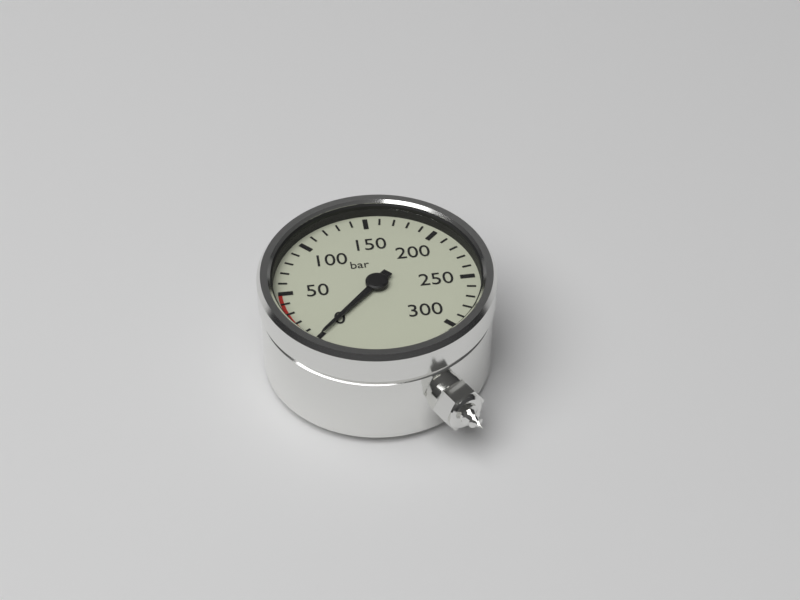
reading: 0 bar
